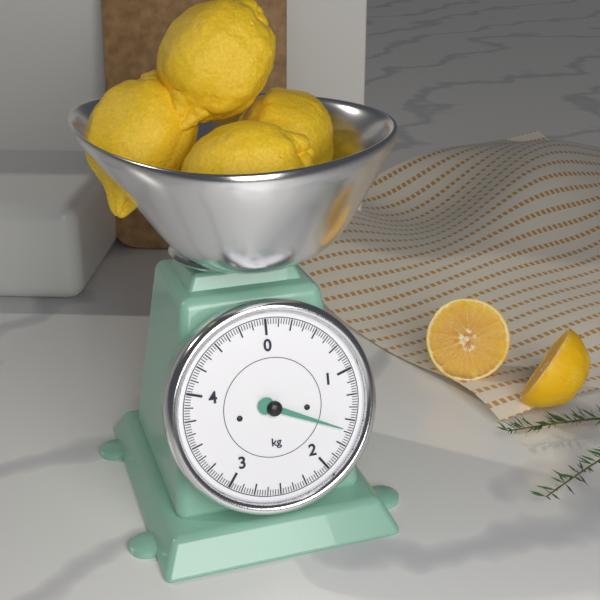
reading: 1.600 kg
